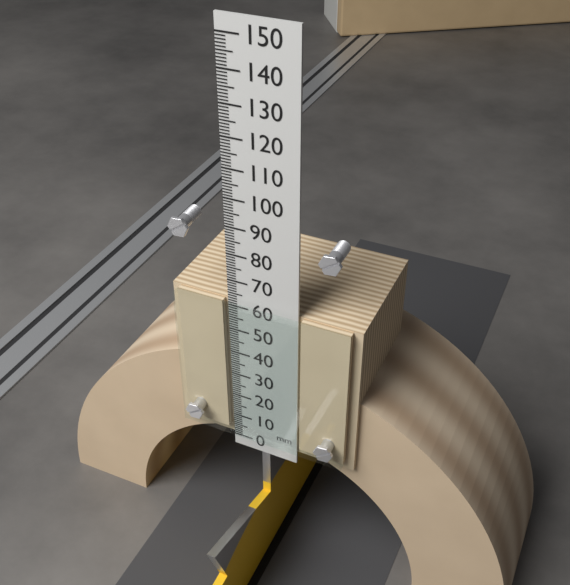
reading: 62 mm
